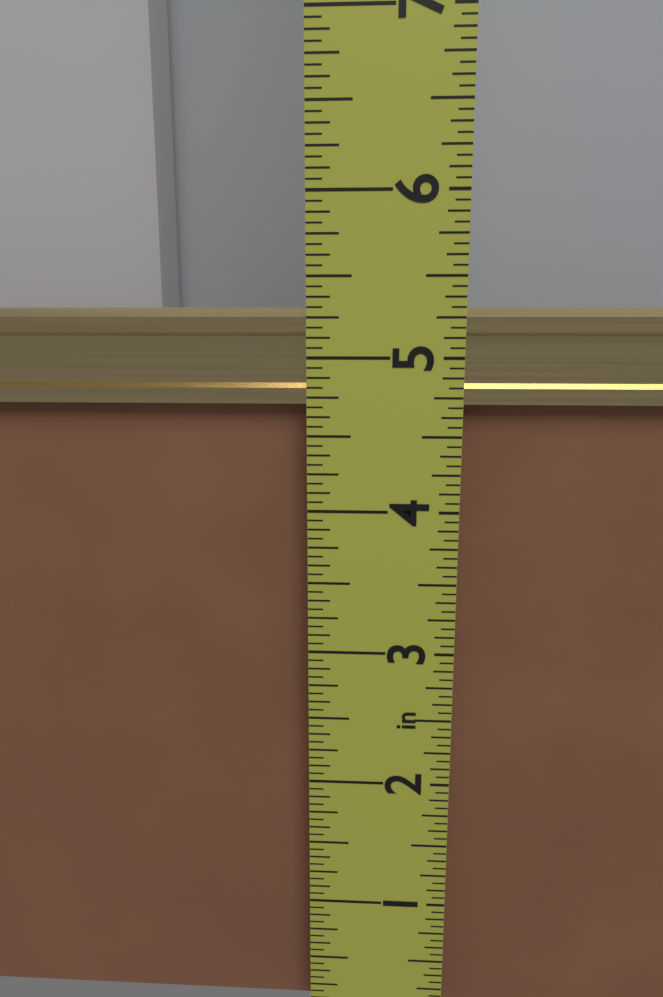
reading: 5.3125 in
